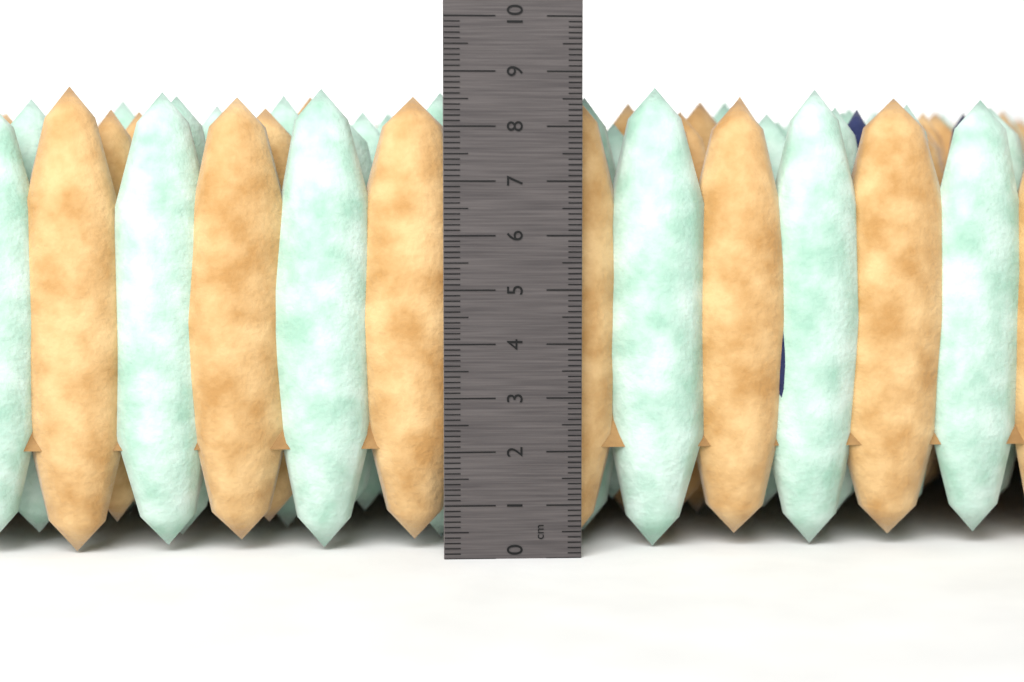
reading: 8.8 cm
